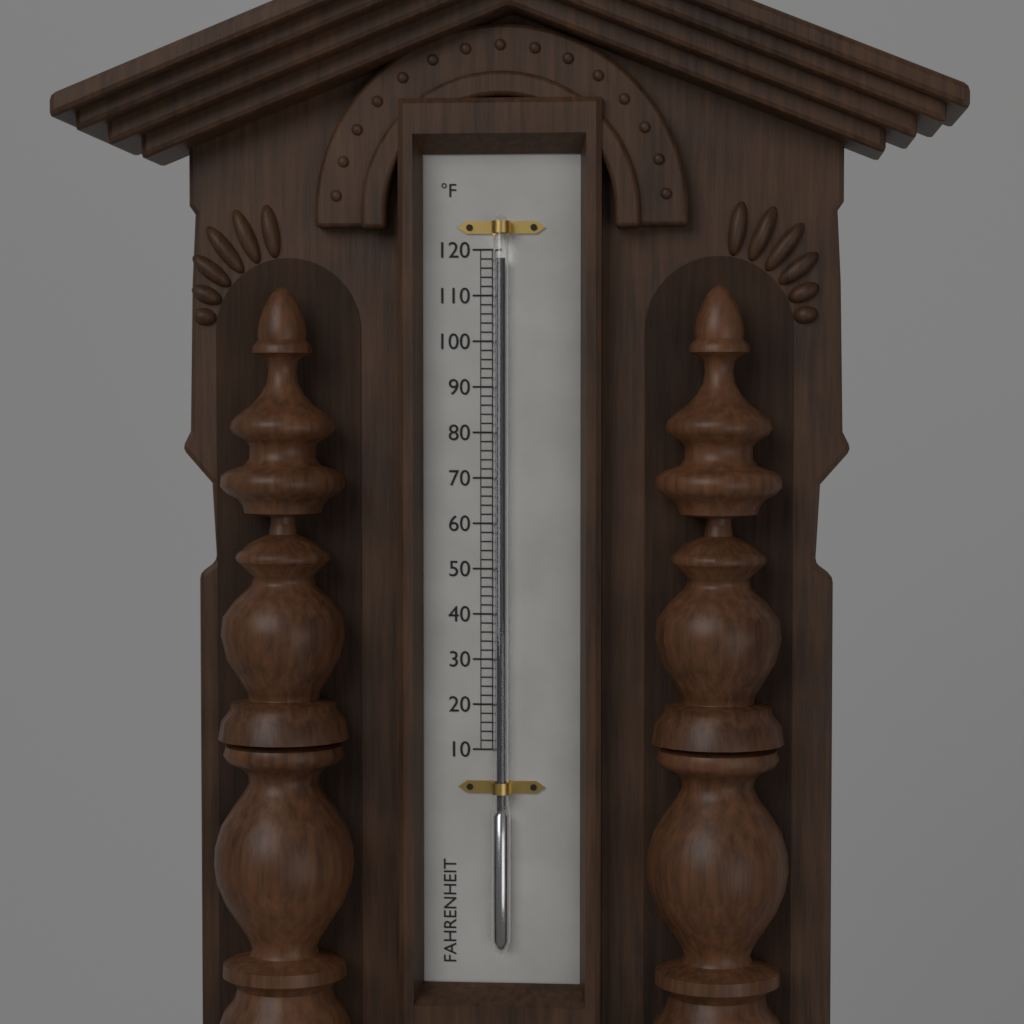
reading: 118 °F
